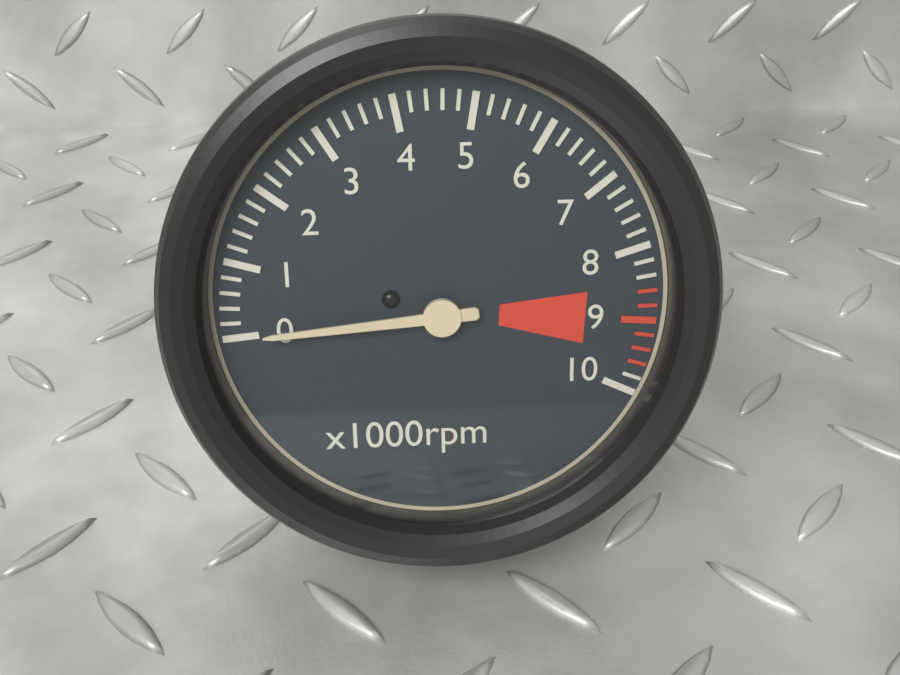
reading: 0 rpm
